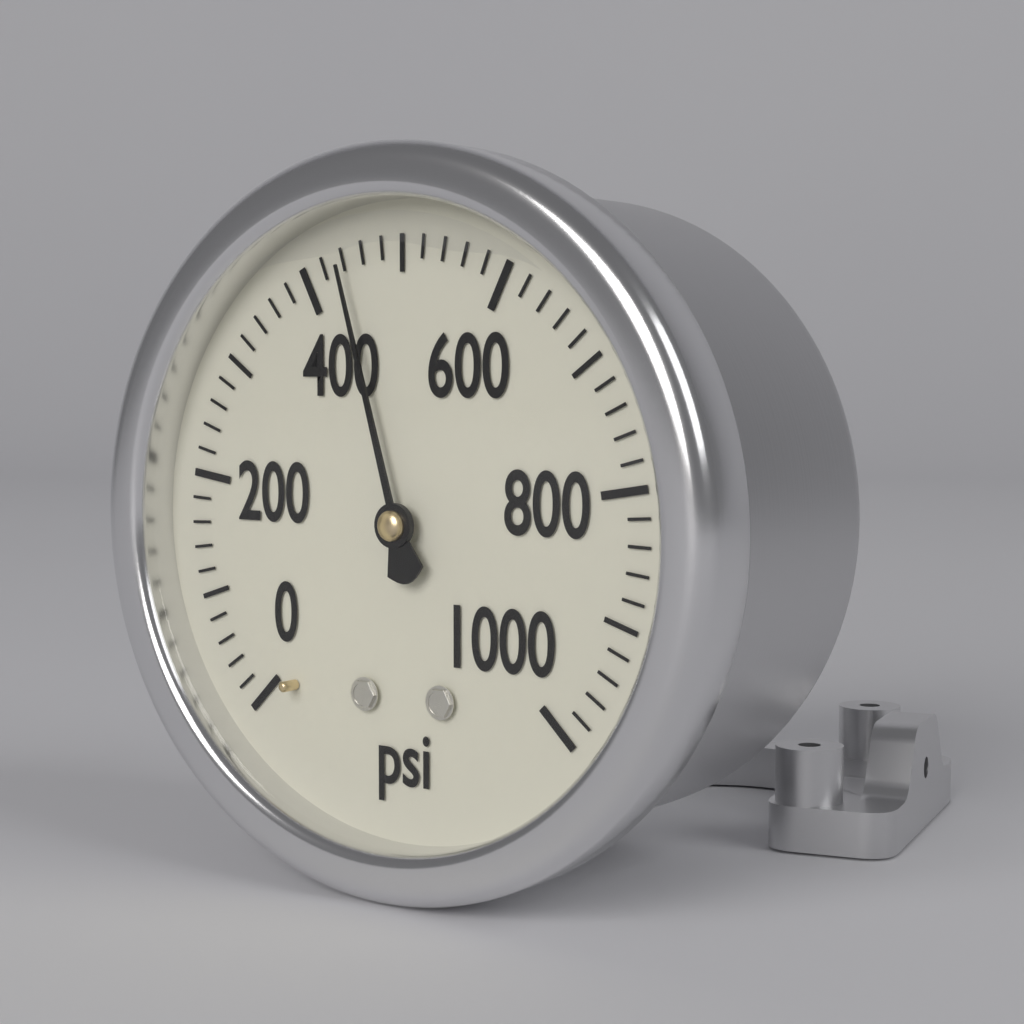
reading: 440 psi
